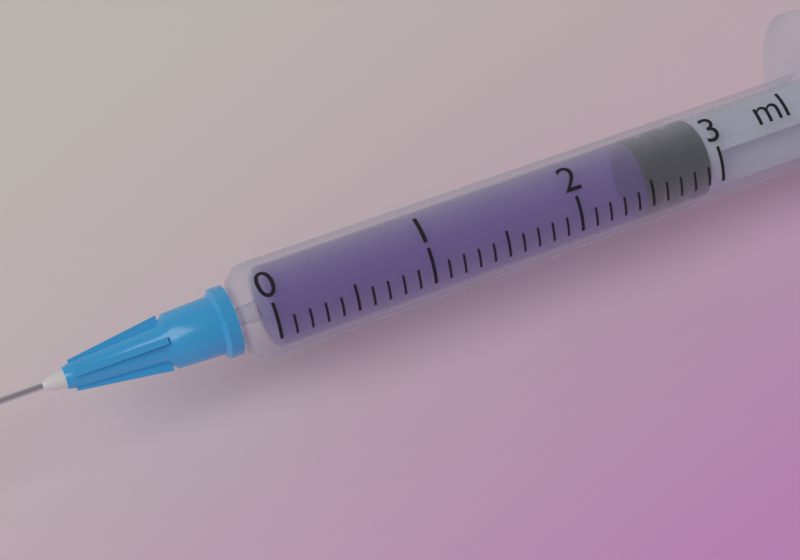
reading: 2.5 ml
